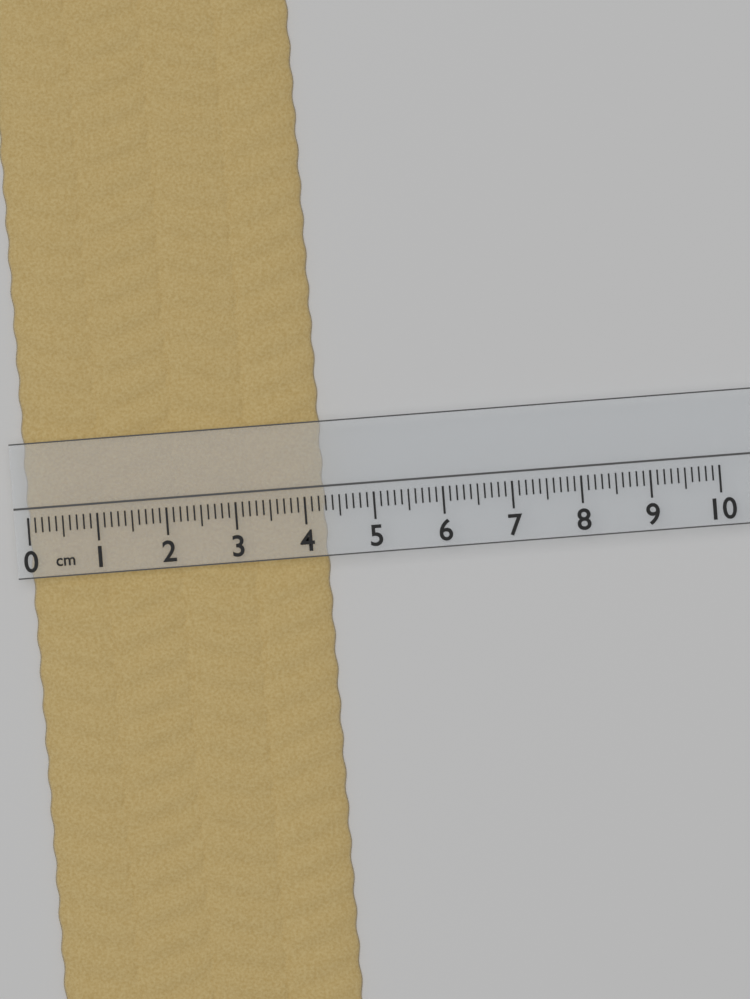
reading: 4.3 cm
